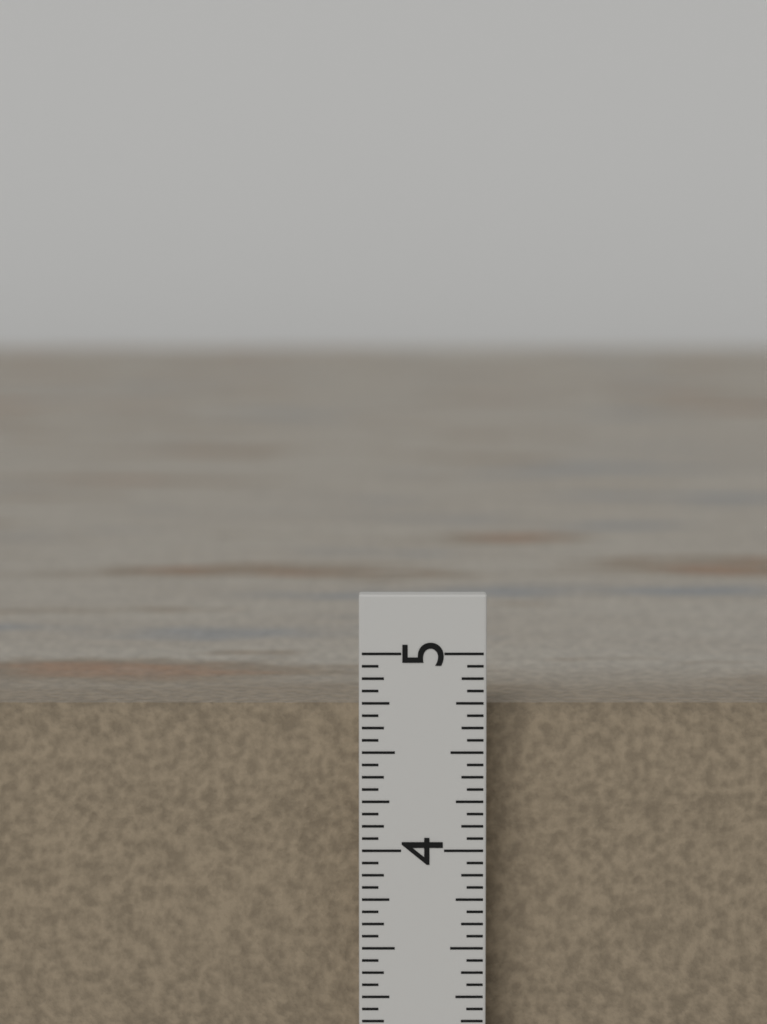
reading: 4.6875 in
